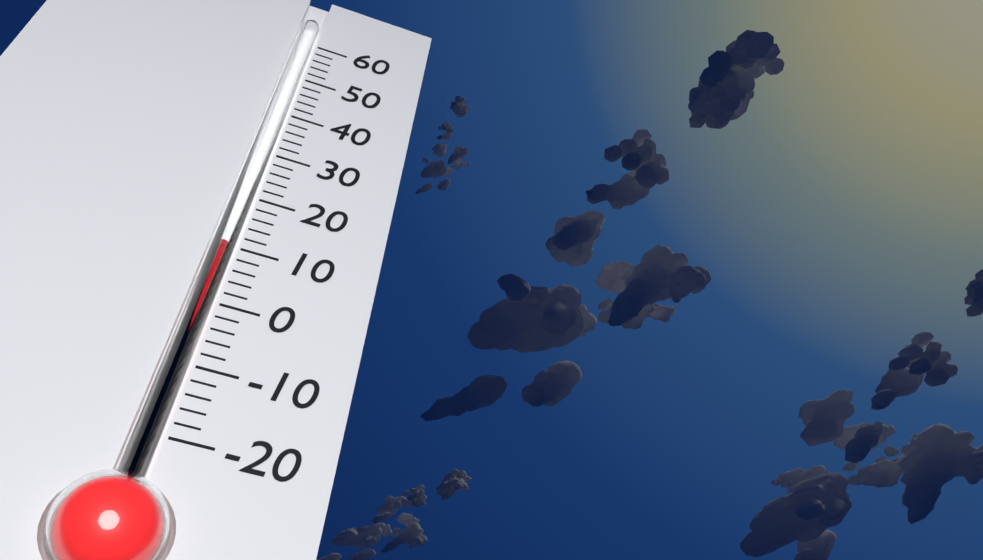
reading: 10 (no unit)
